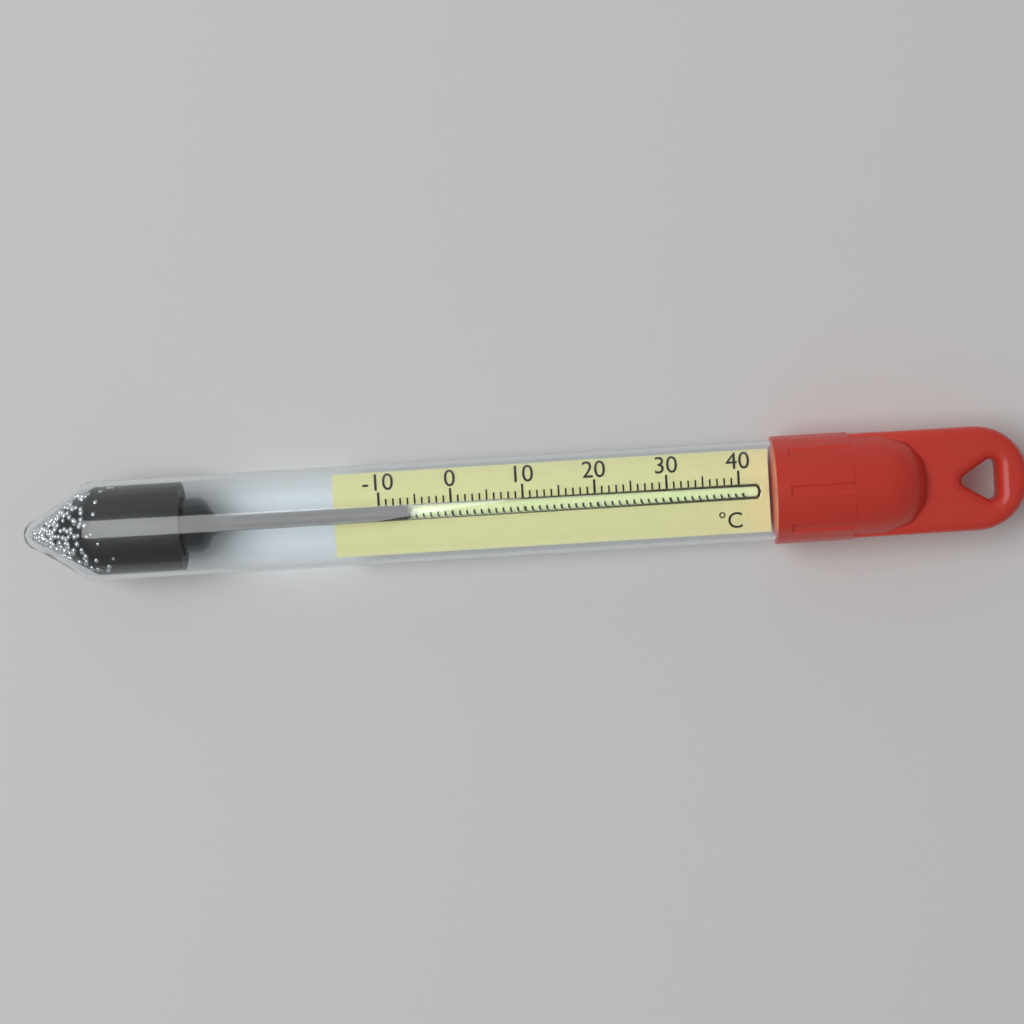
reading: -6 °C
